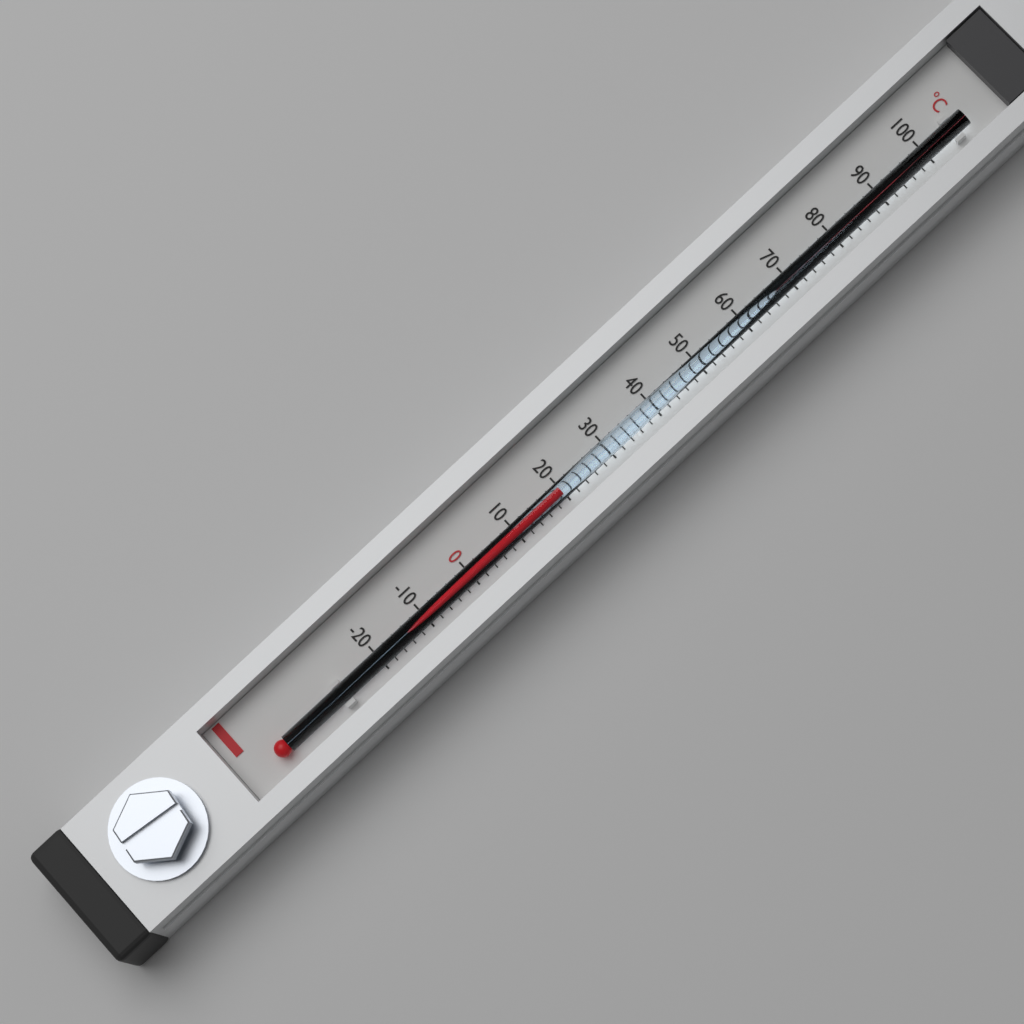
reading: 20 °C
